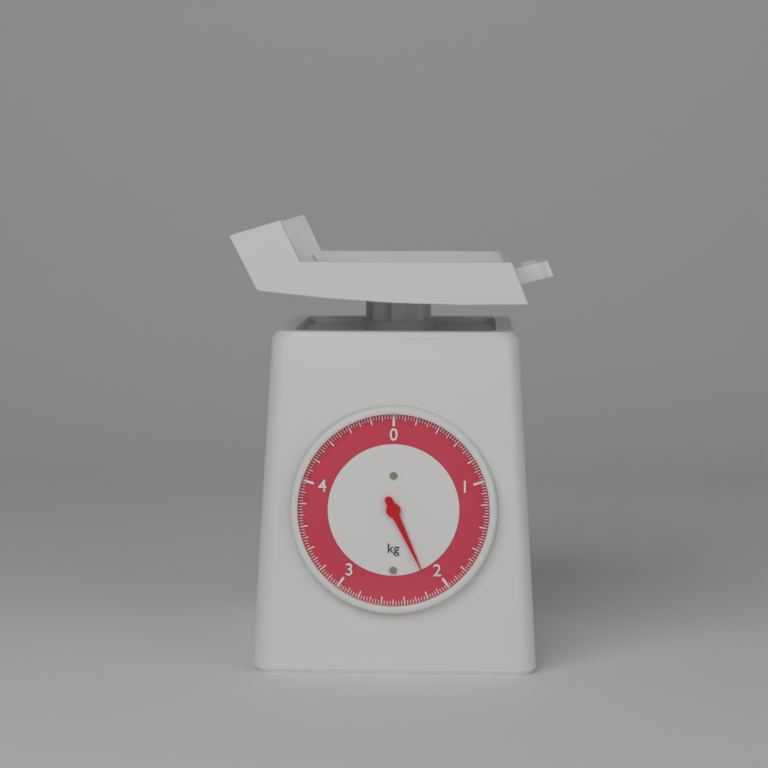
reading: 2.150 kg
